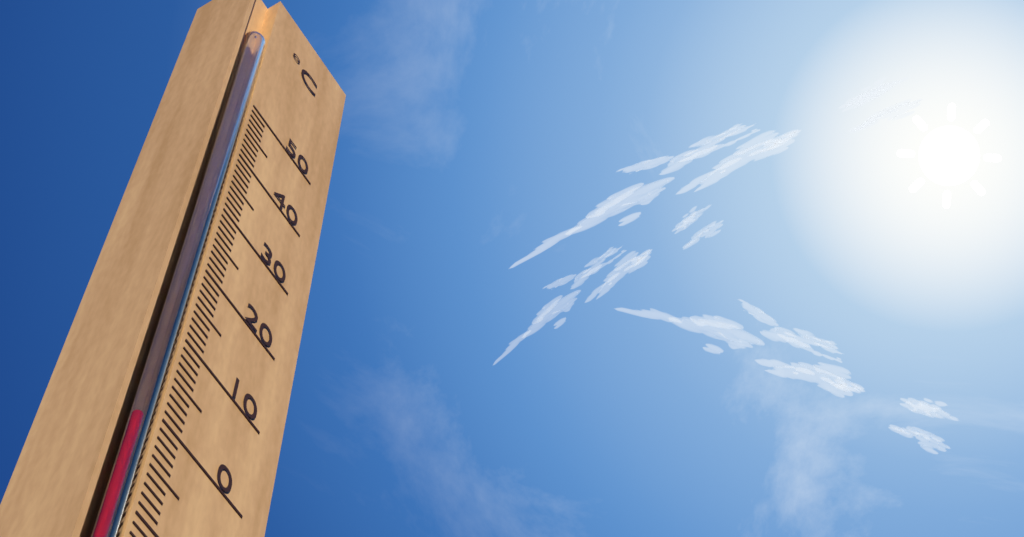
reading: -2 °C
